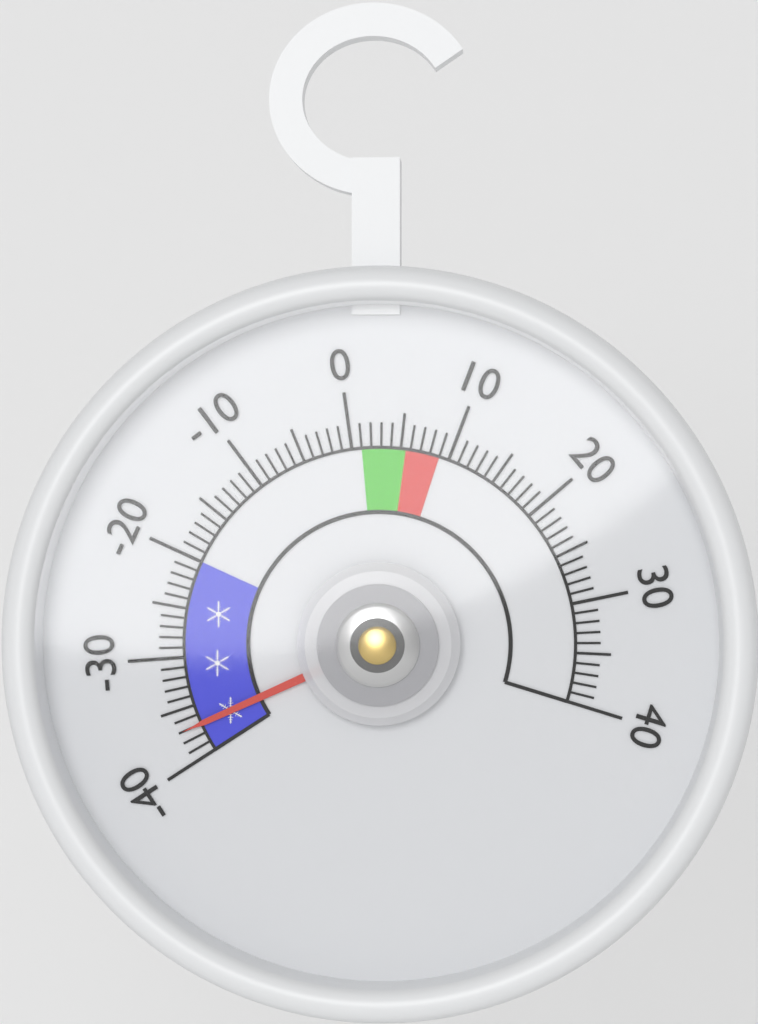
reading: -37 (no unit)
